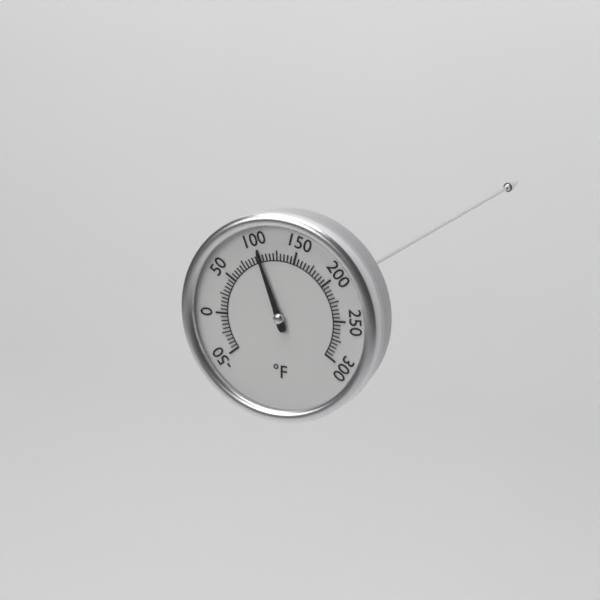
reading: 100 °F
